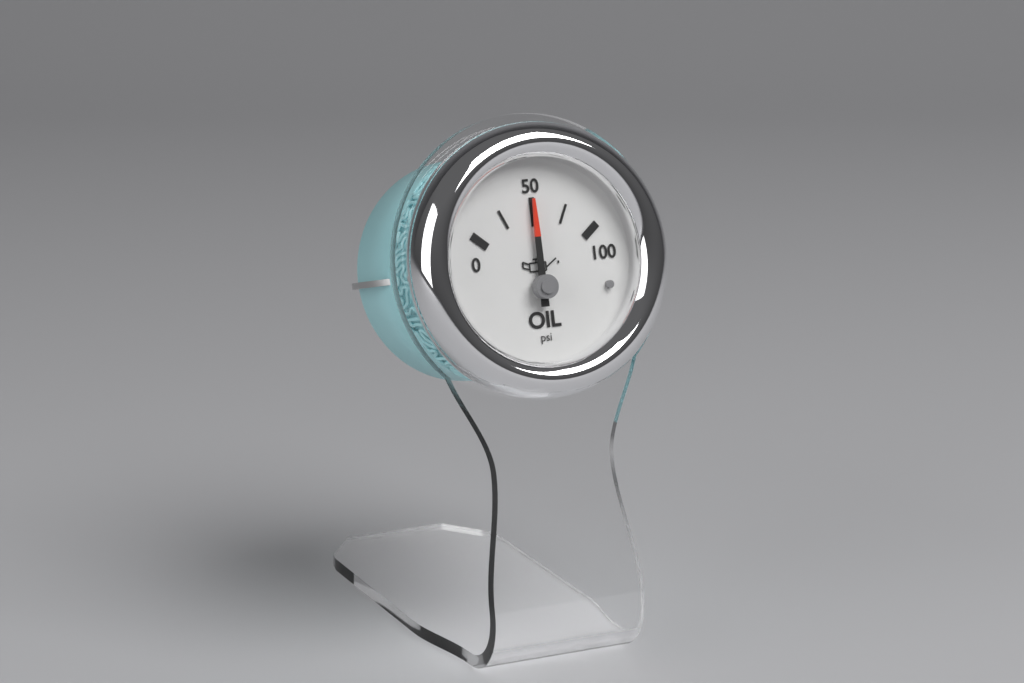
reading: 50 psi
